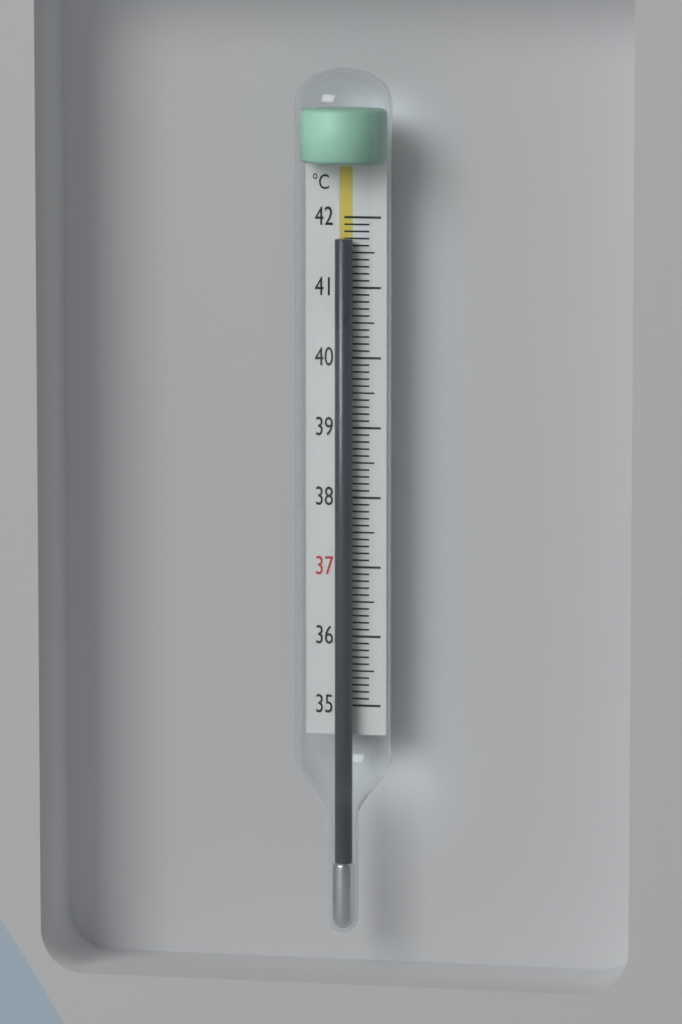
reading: 41.7 °C
